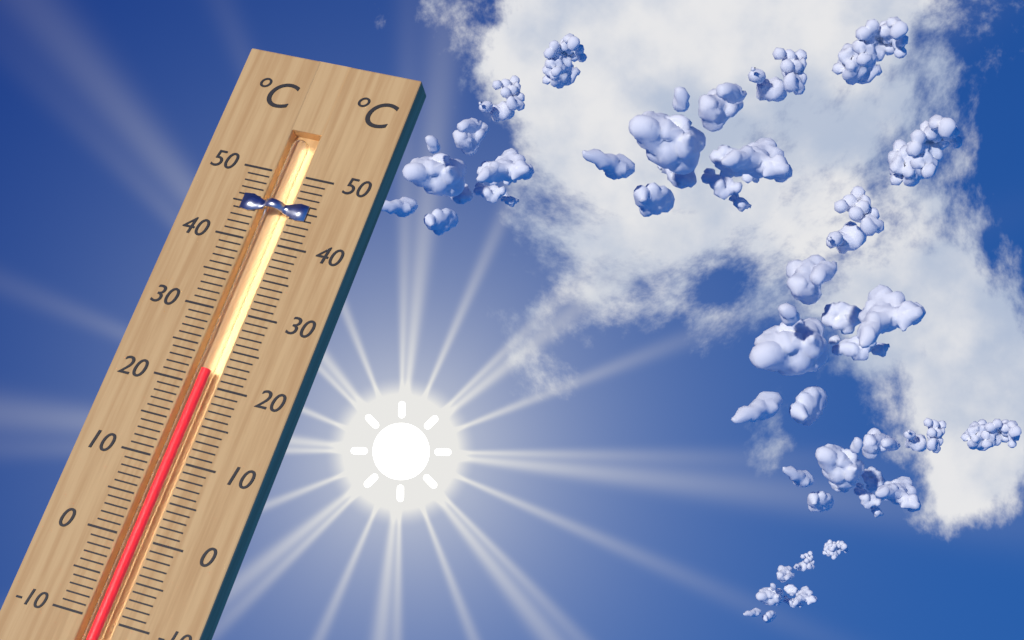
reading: 22 °C
